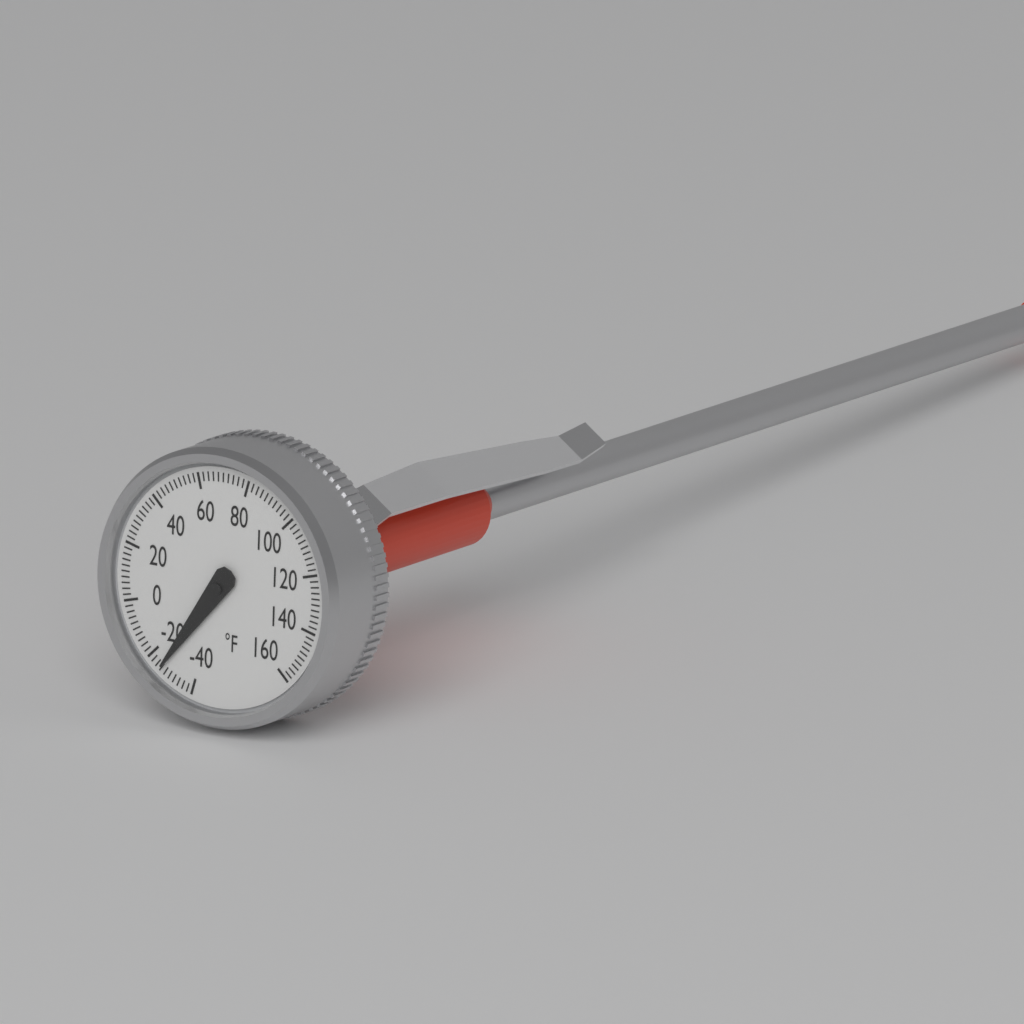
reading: -26 °F
